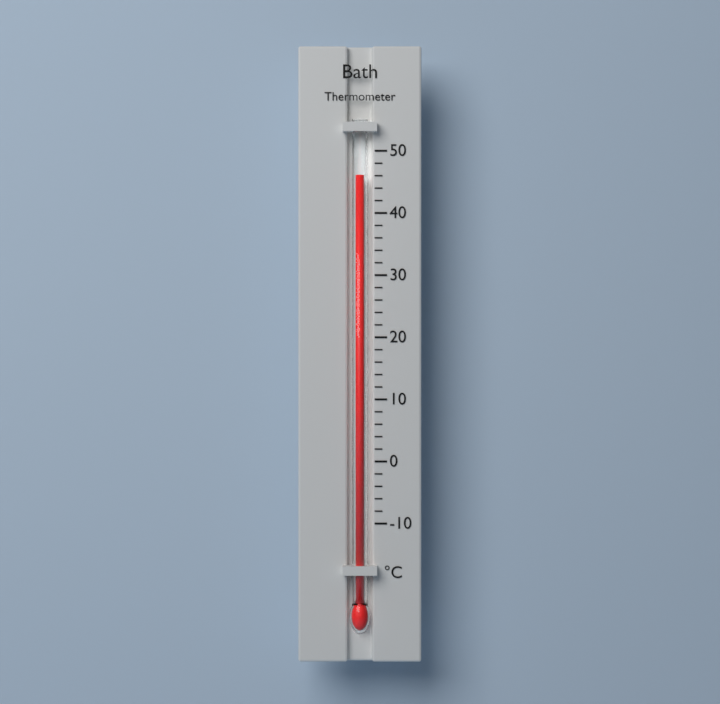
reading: 46 °C
